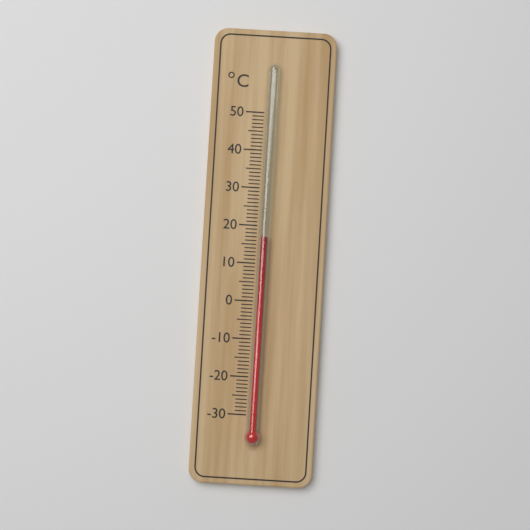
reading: 17 °C
